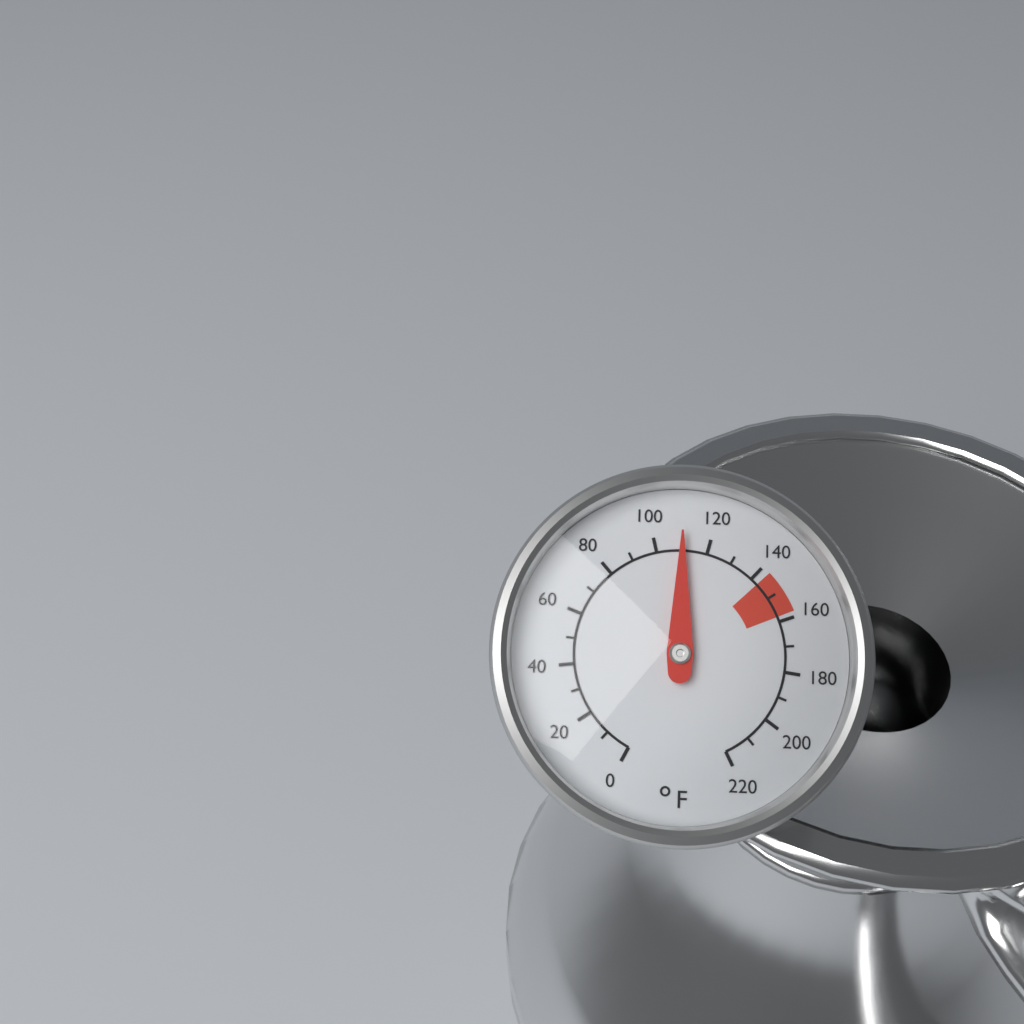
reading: 110 °F
